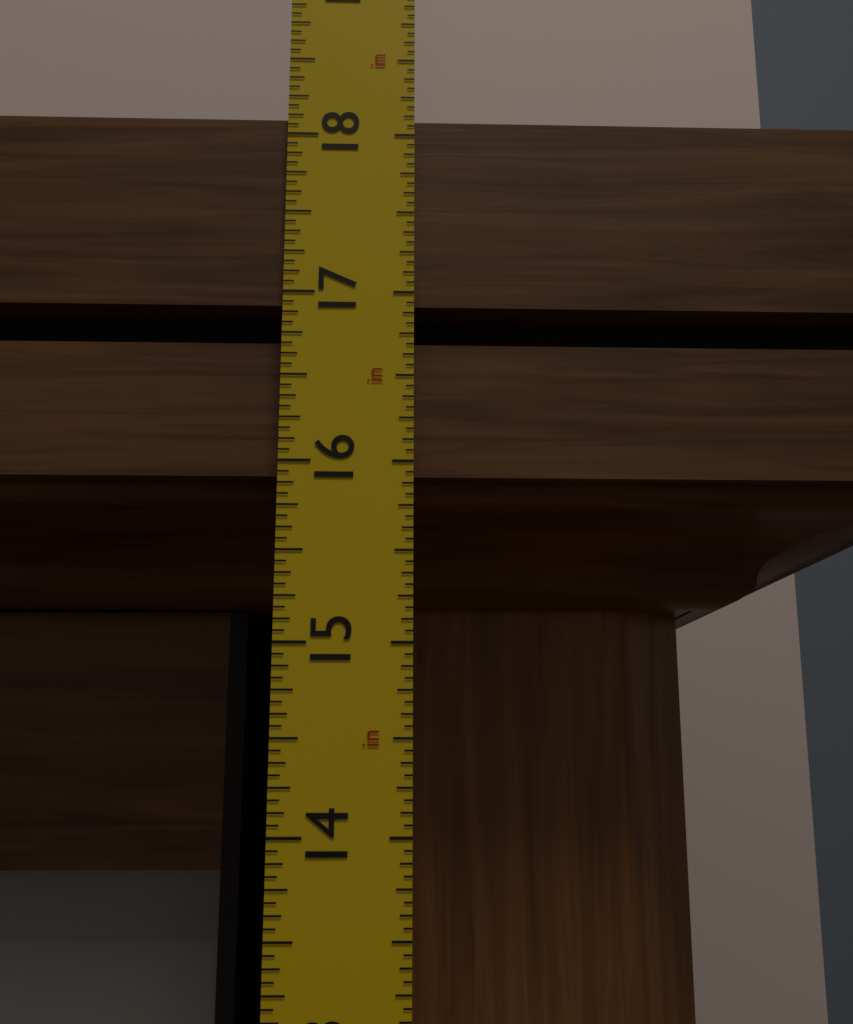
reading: 18.1250 in
